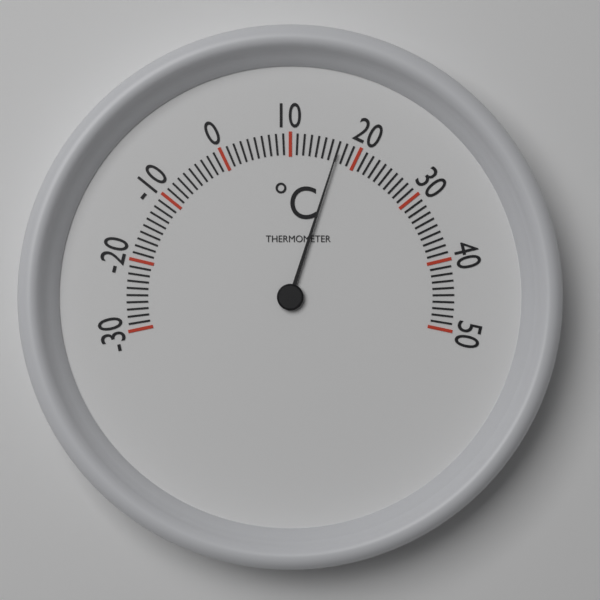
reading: 17 °C
